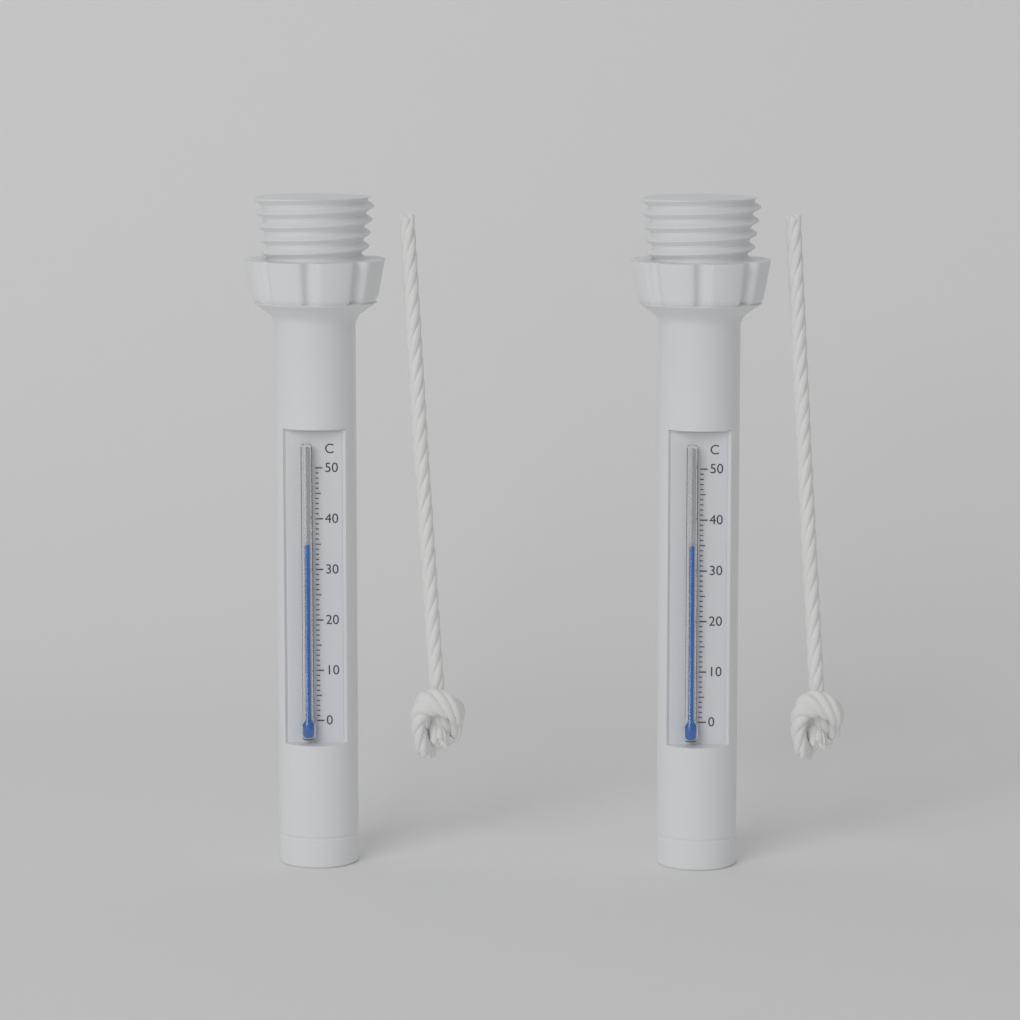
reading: 35 °C
